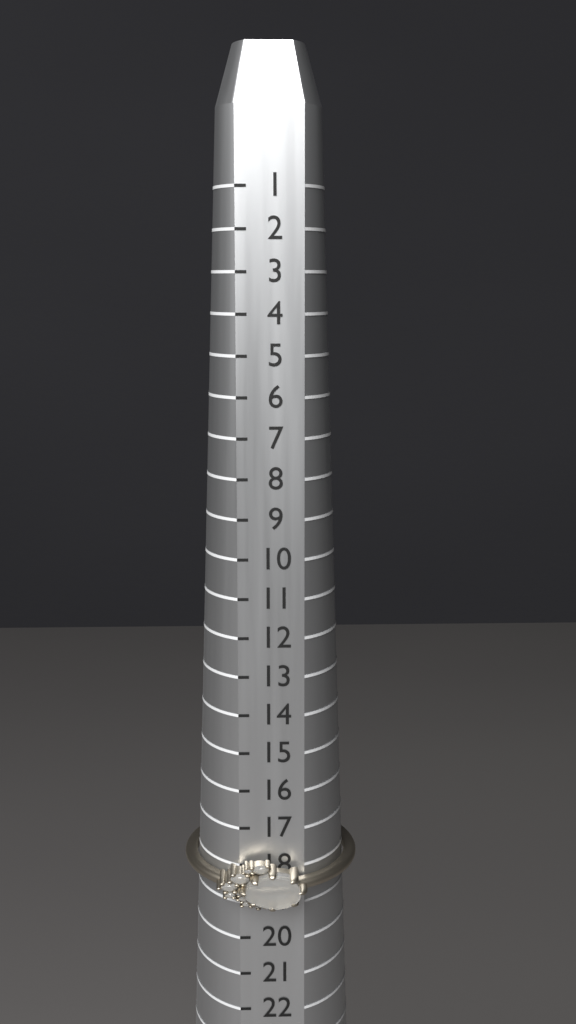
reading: 19 (no unit)
